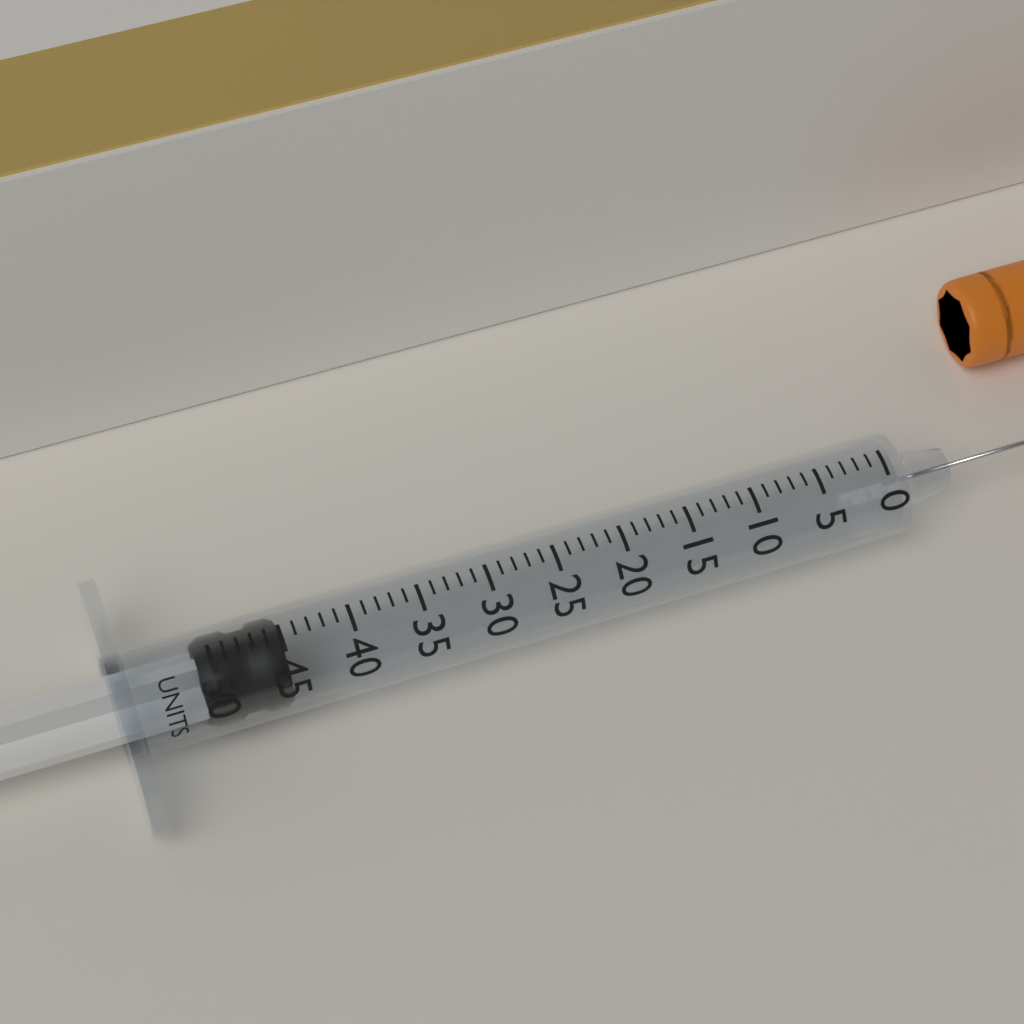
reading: 45 units
